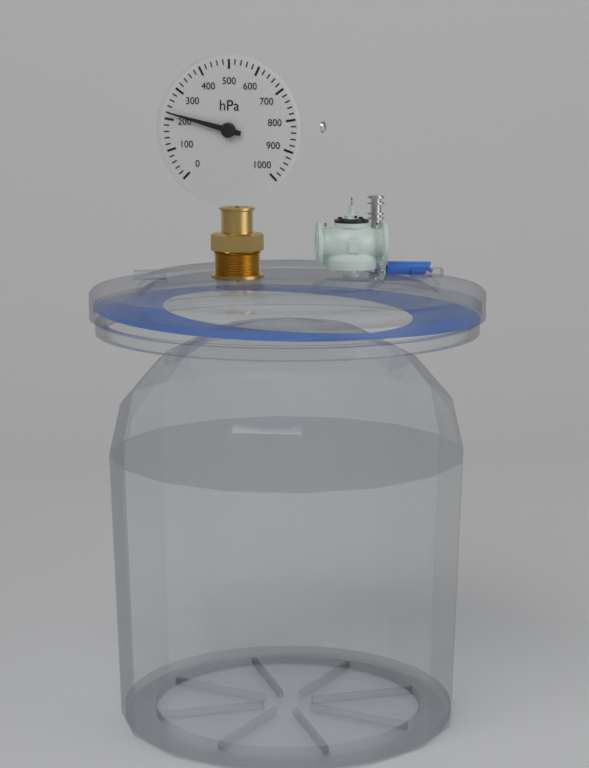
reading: 220 hPa
